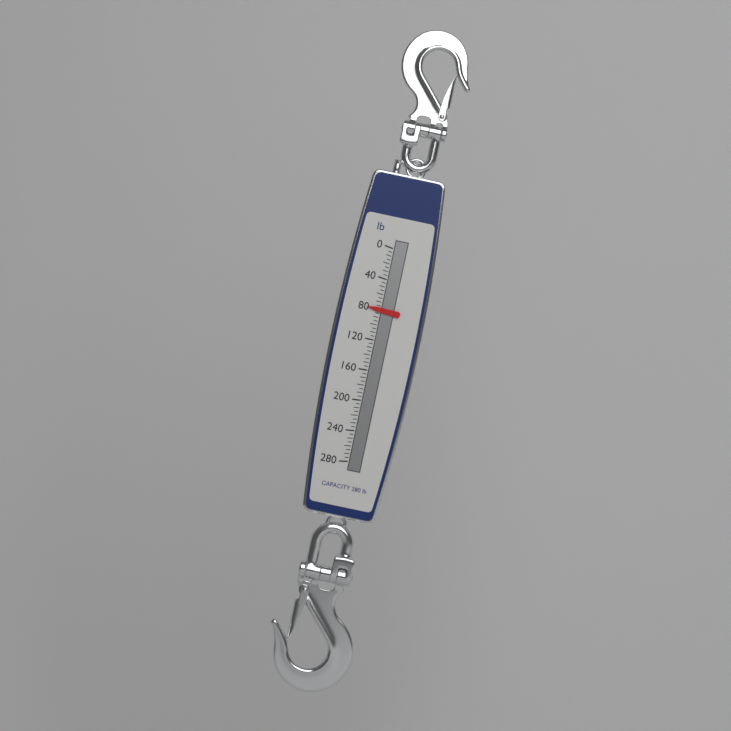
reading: 80 lb
